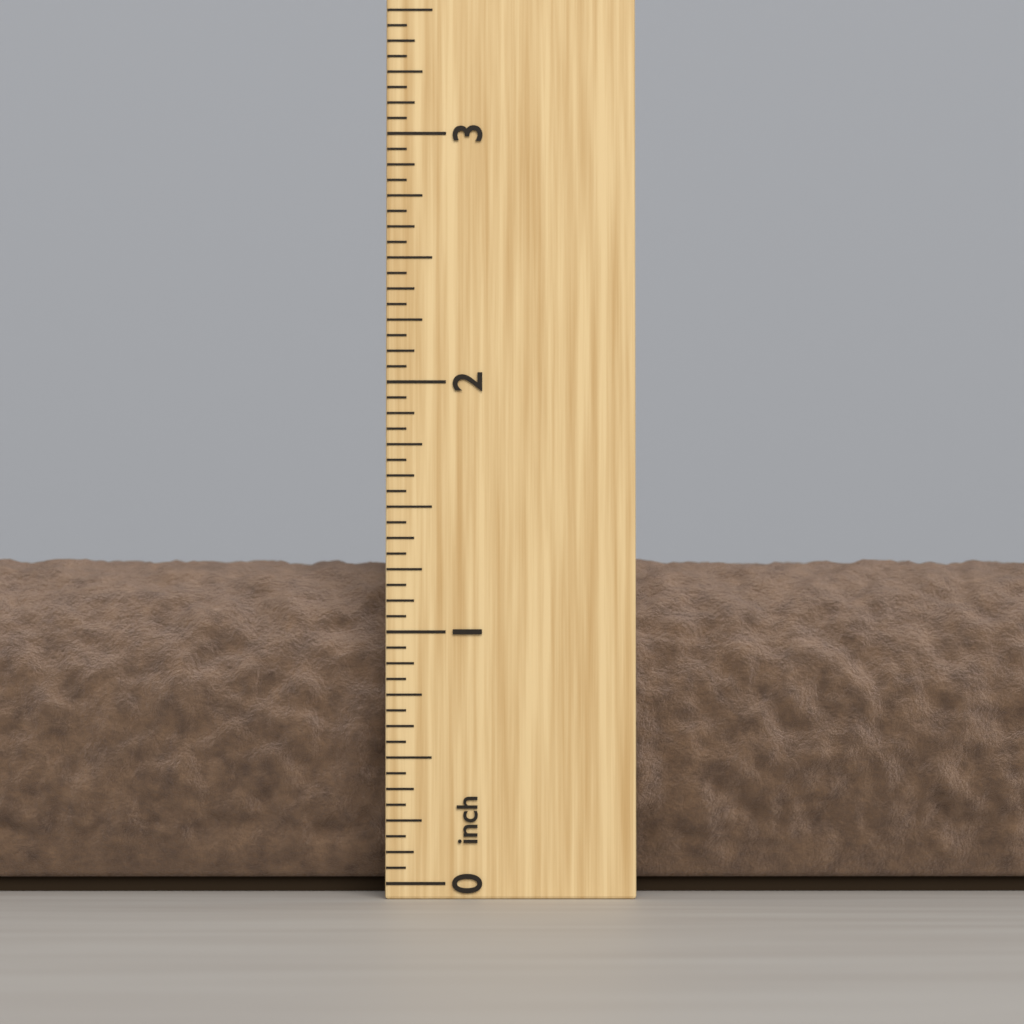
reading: 1.3125 inch
